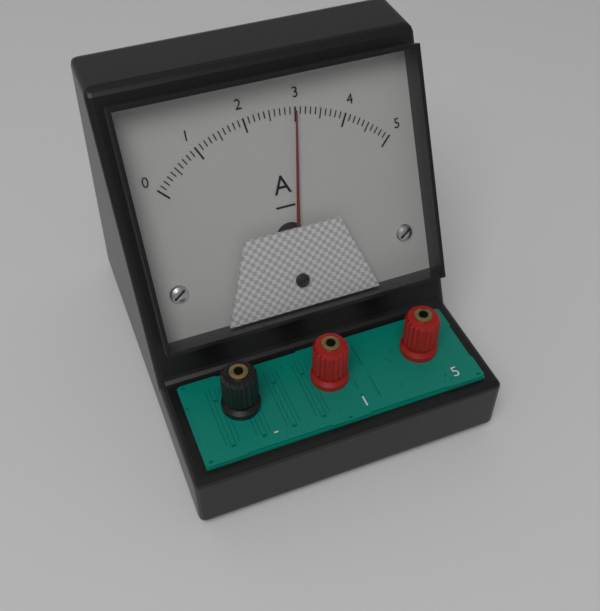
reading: 3.0 A
